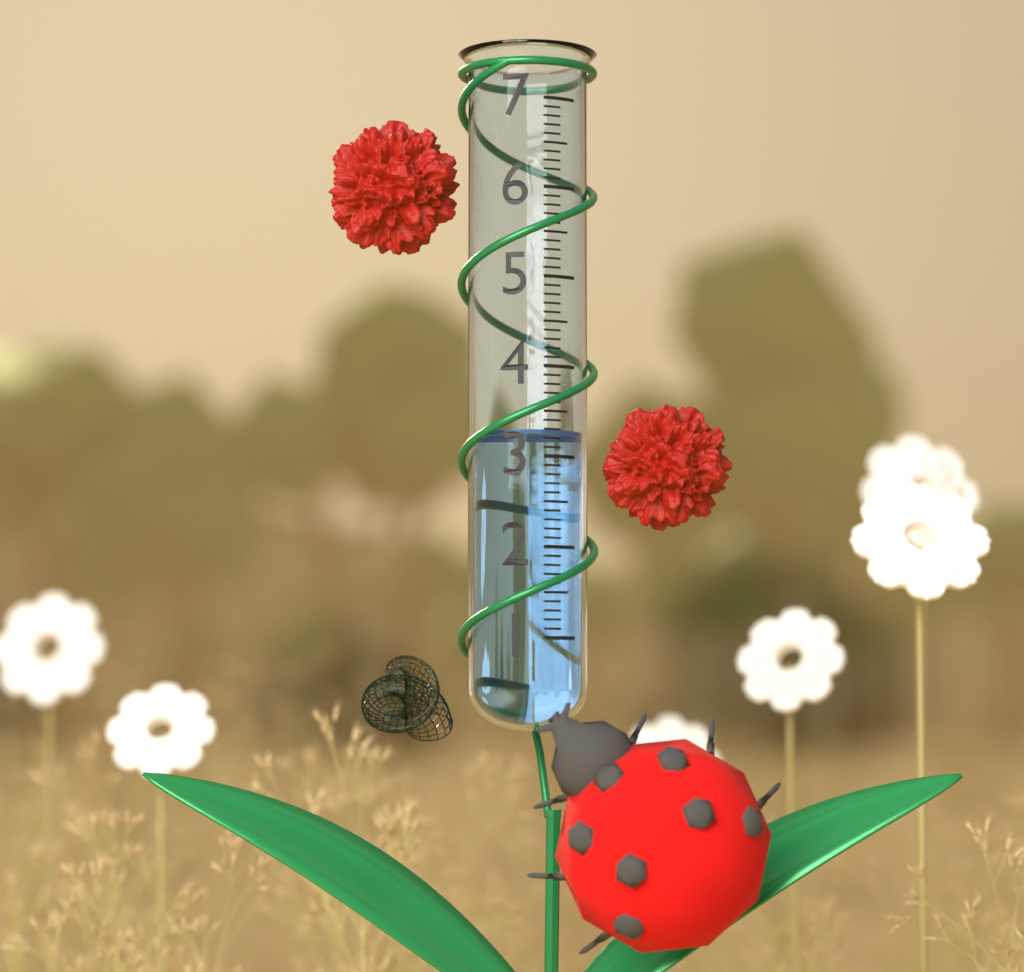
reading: 3.3 (no unit)
